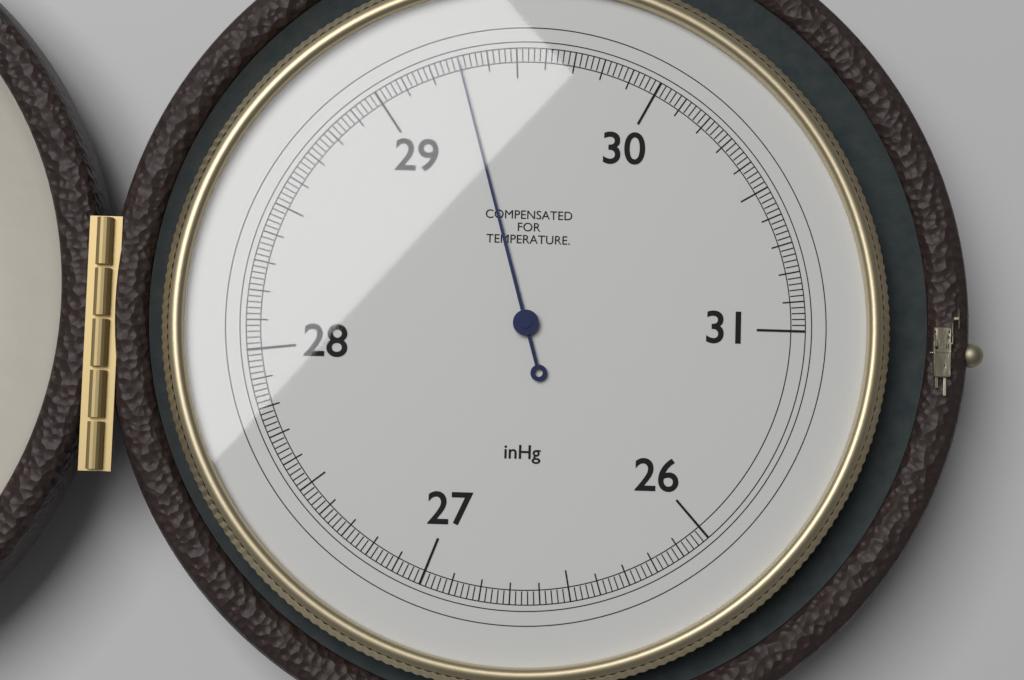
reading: 29.30 inHg
